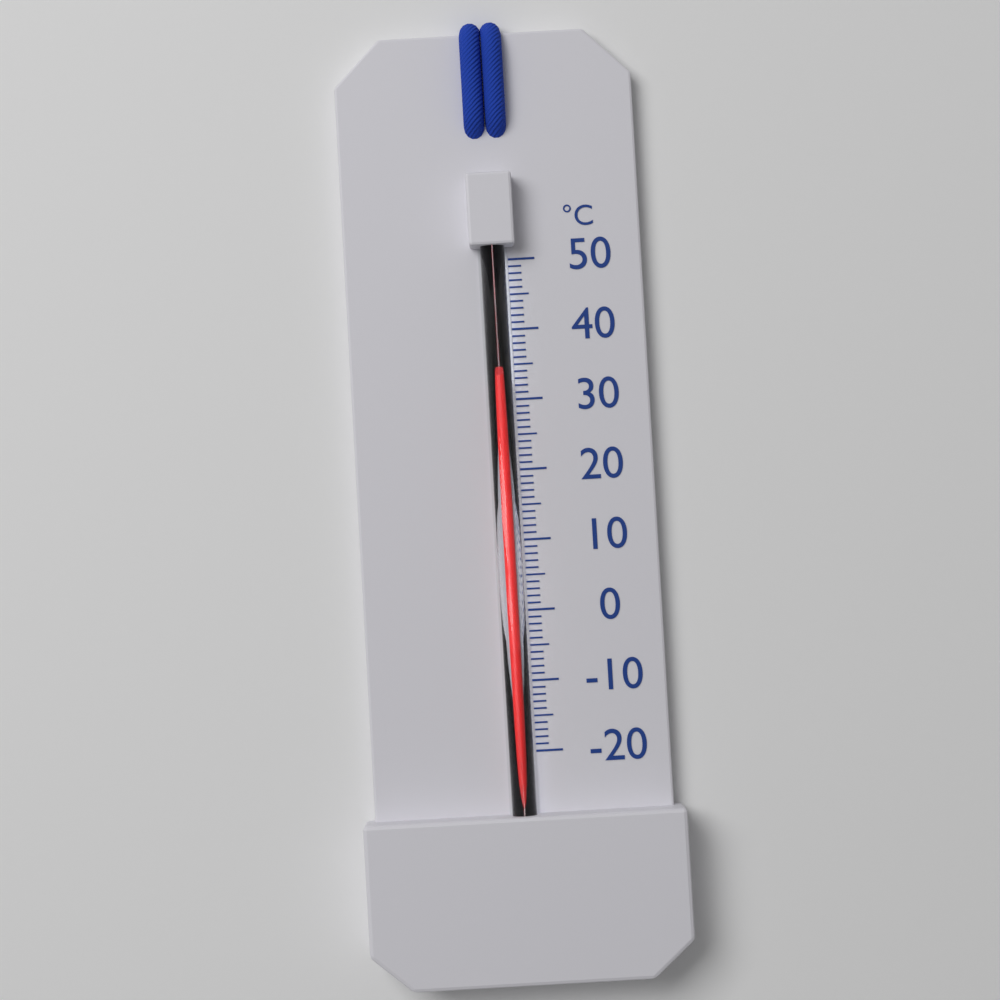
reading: 33 °C
